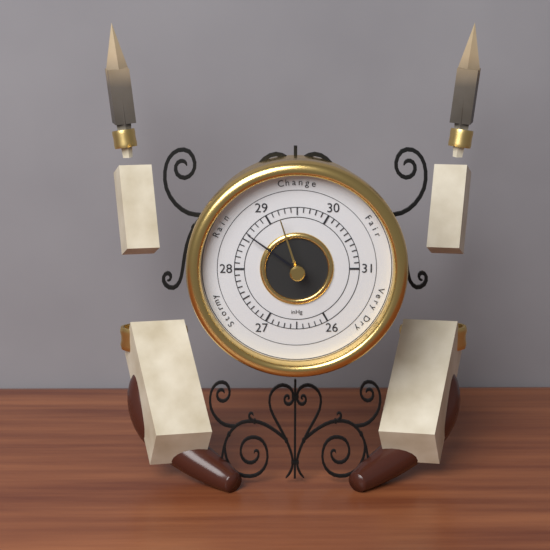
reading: 28.6 inHg
